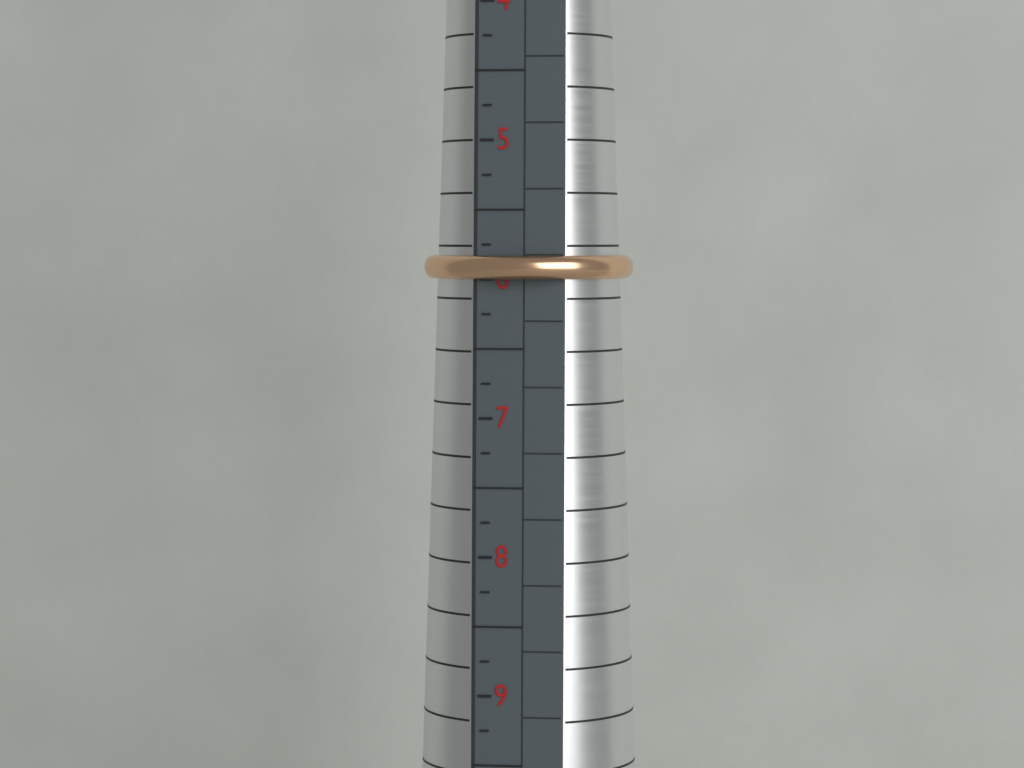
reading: 6.00 (no unit)
